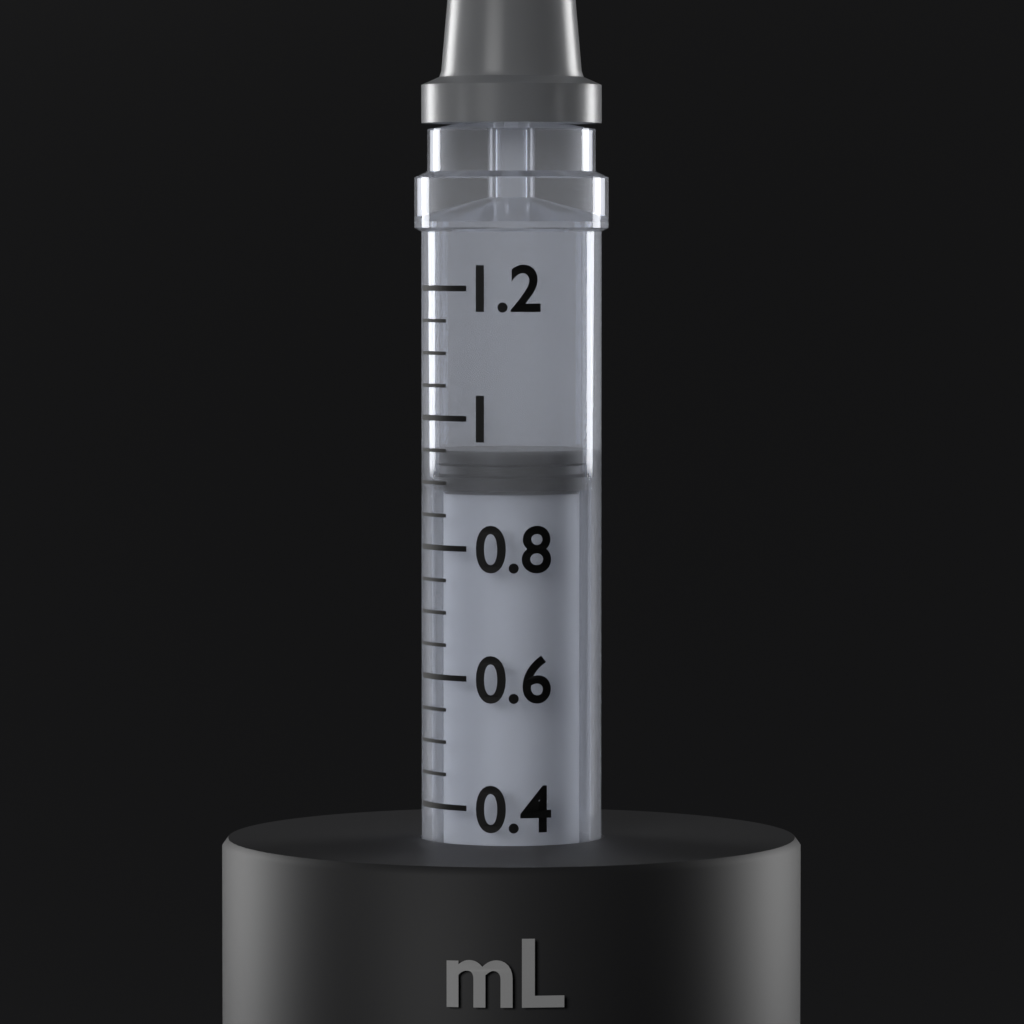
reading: 0.95 mL
